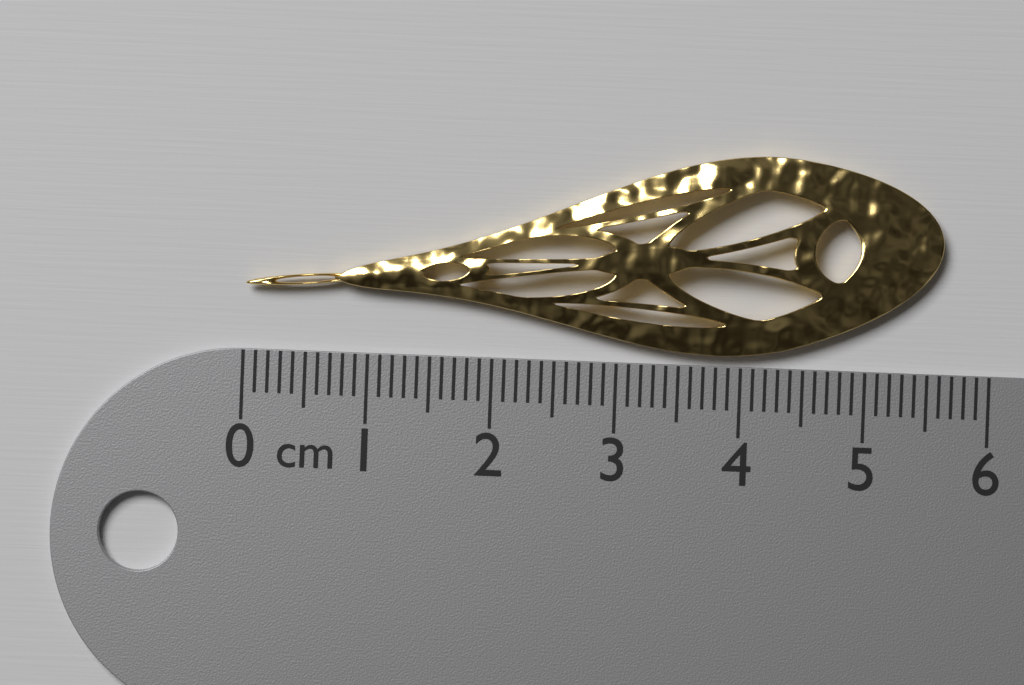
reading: 5.6 cm
